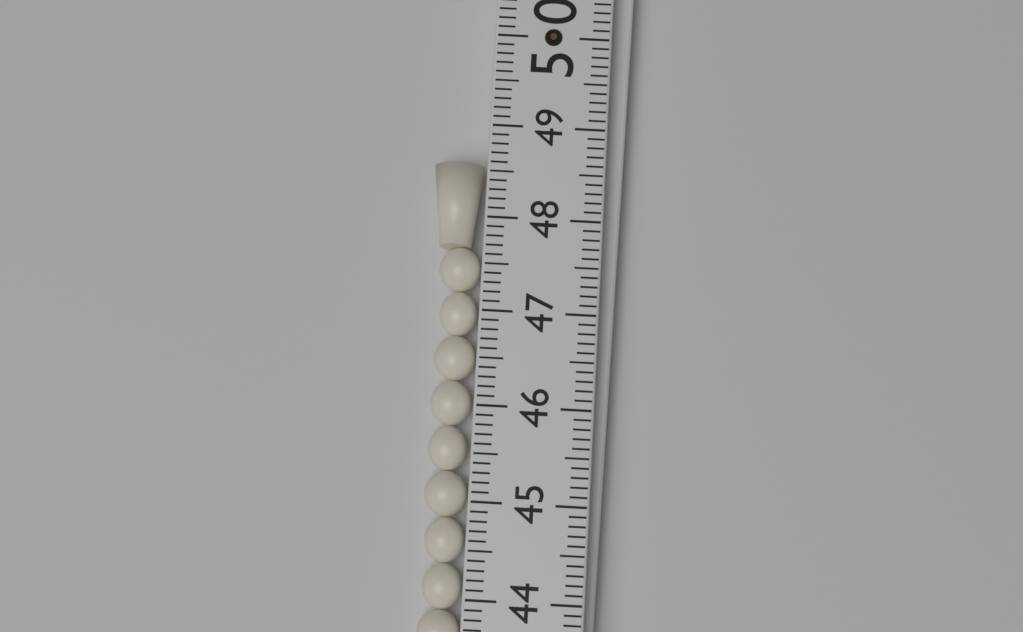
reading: 48.6 (no unit)
